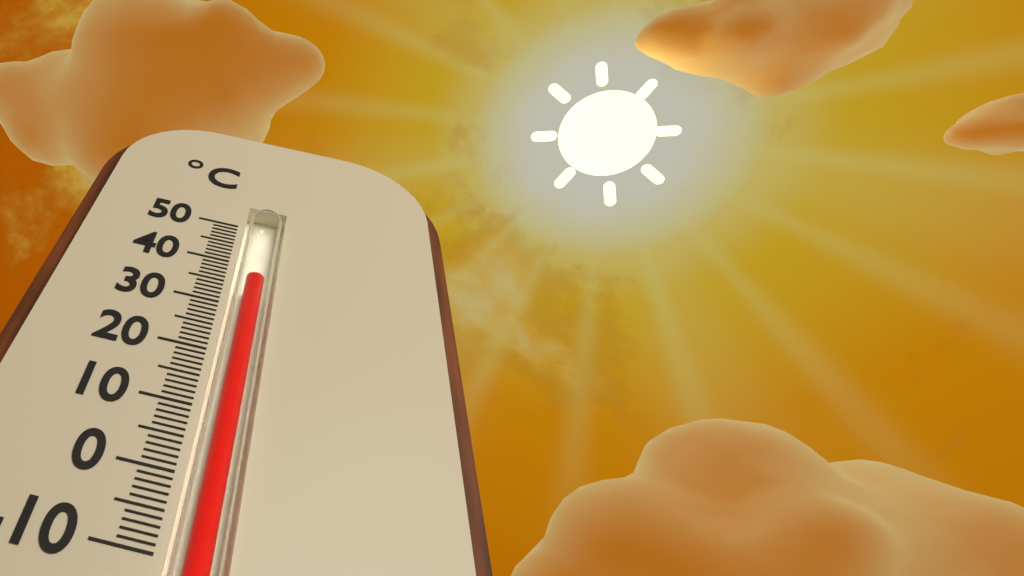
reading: 37 °C
